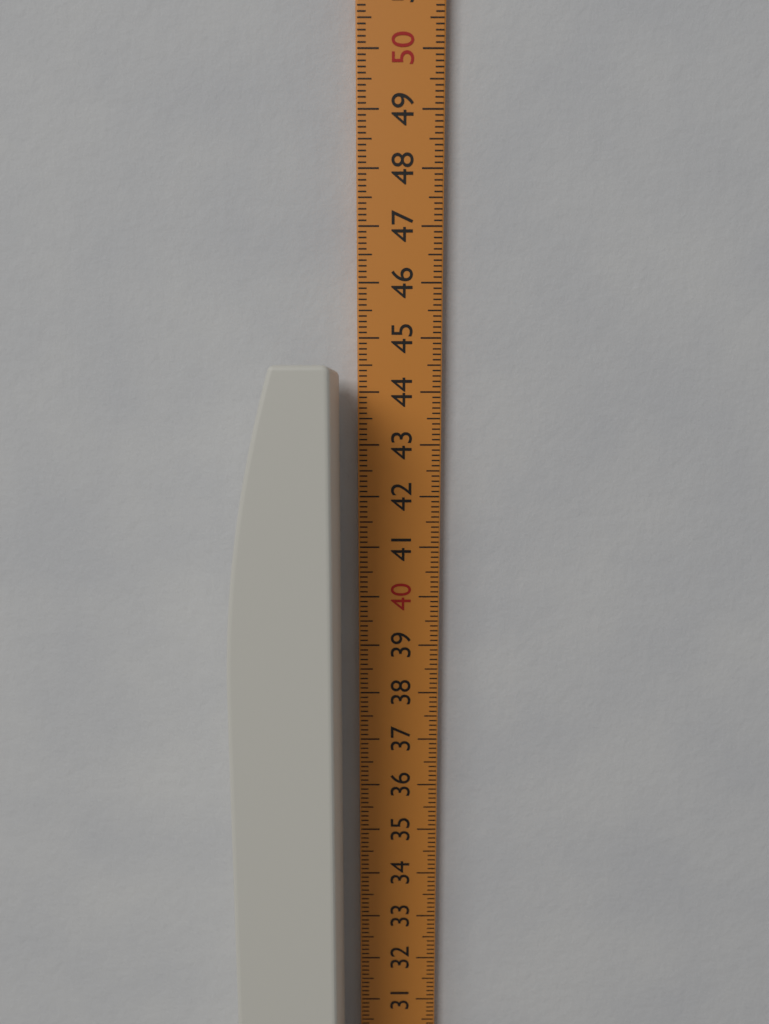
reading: 44.4 cm
